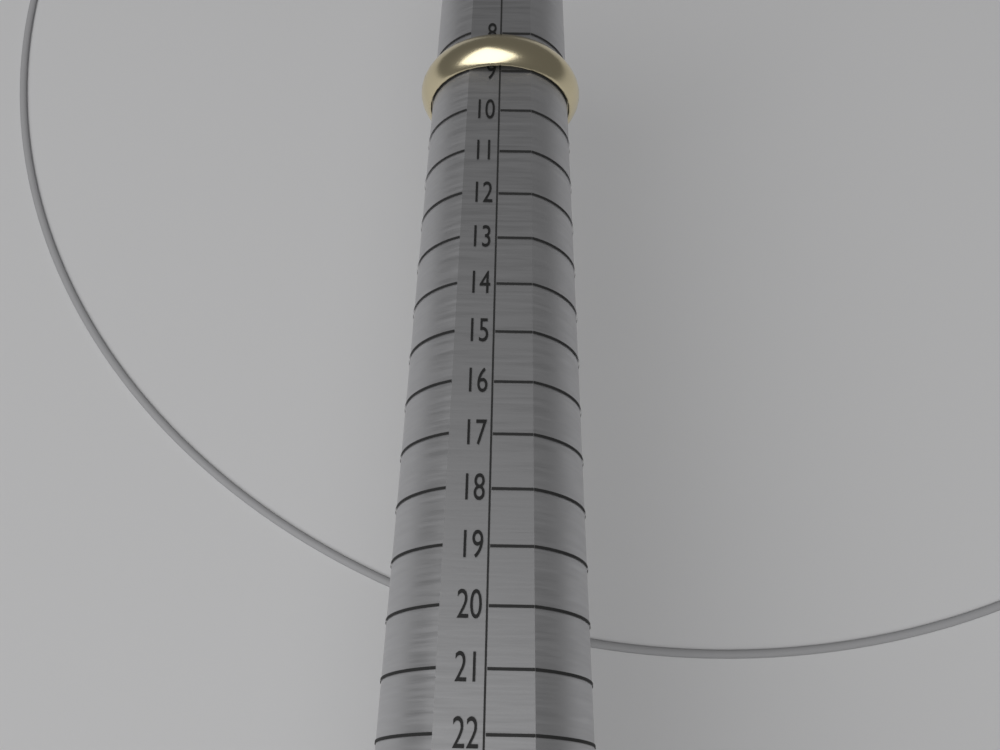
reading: 9 (no unit)
